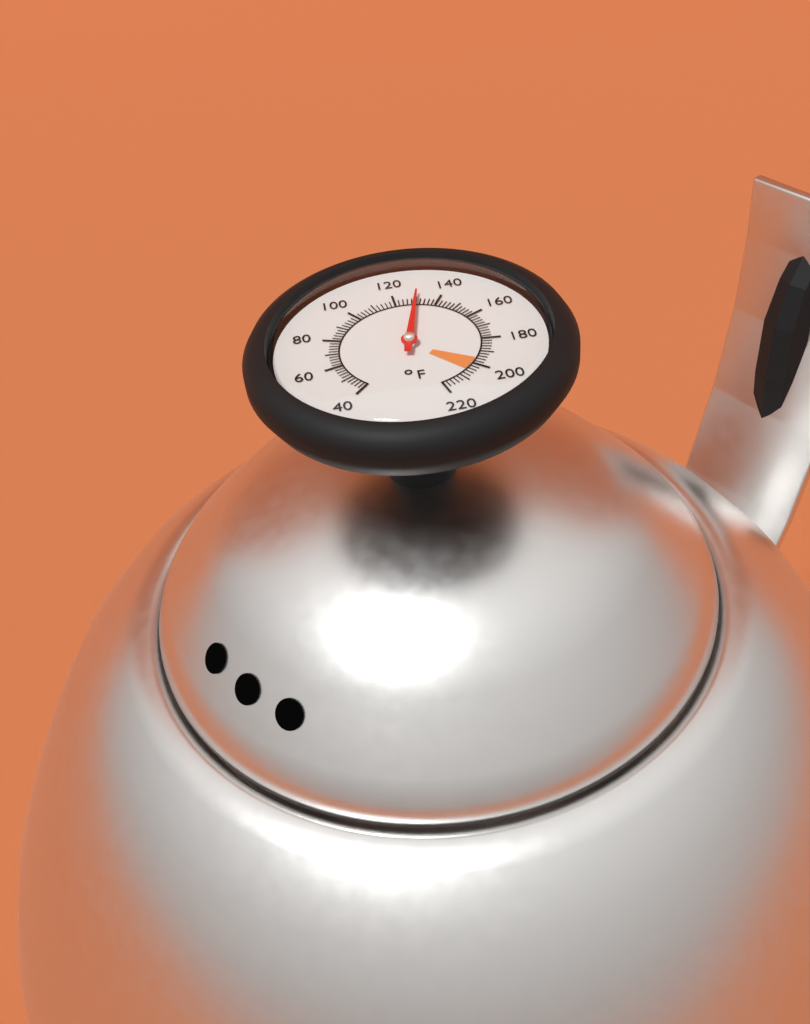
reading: 130 °F
